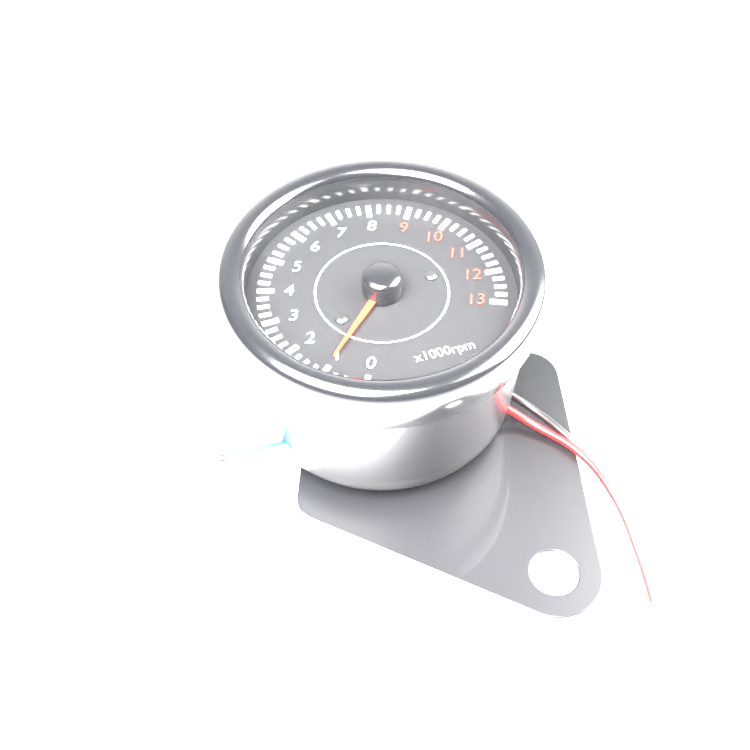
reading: 1.00 x1000 rpm
